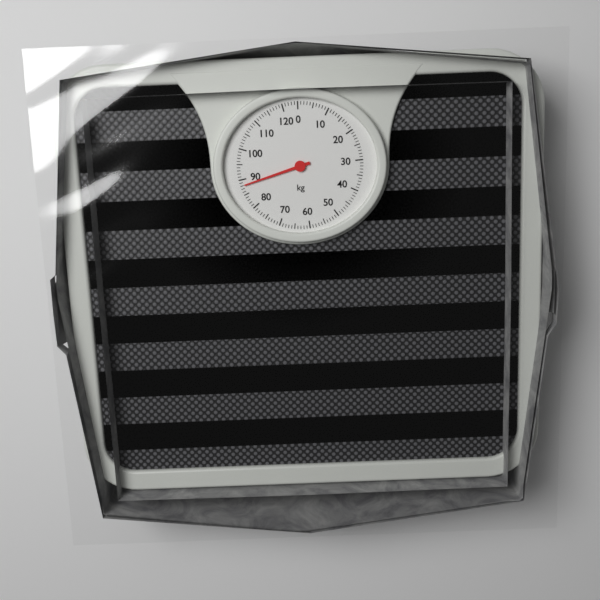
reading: 88 kg
